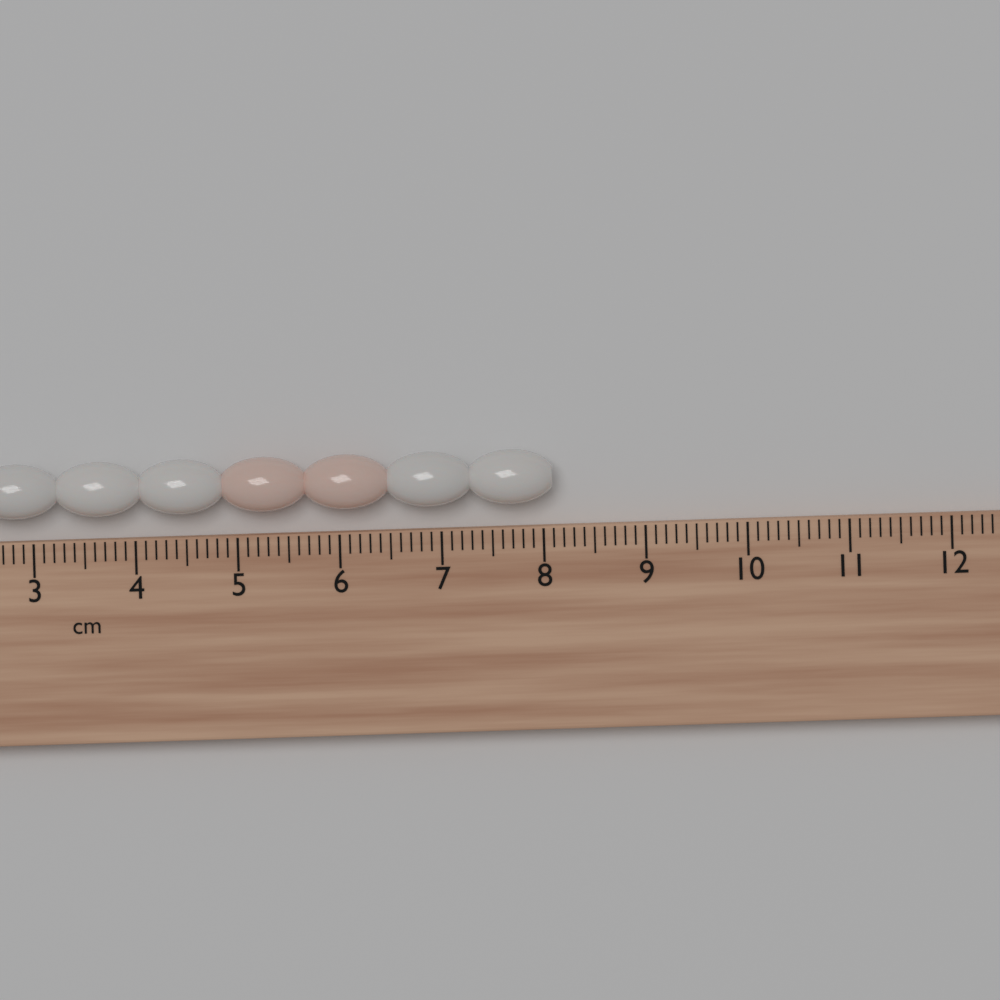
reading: 8.1 cm
